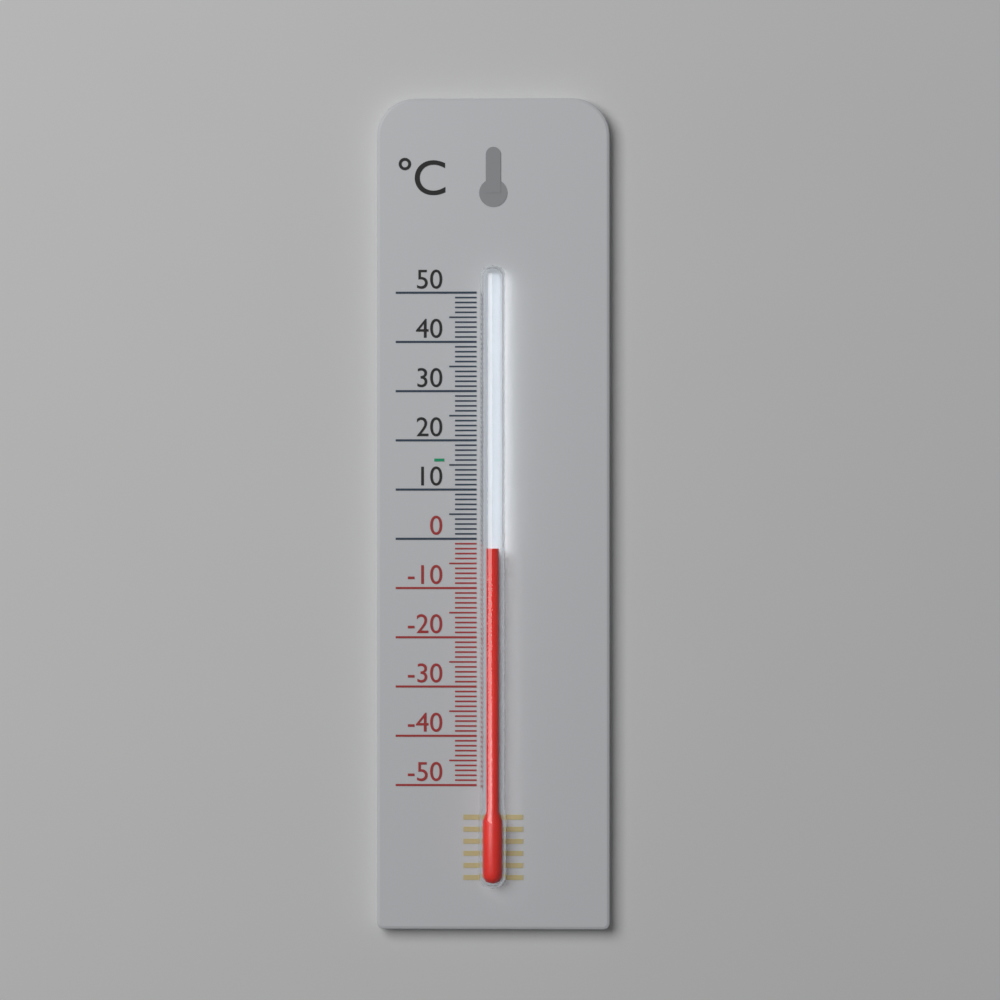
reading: -2 °C
